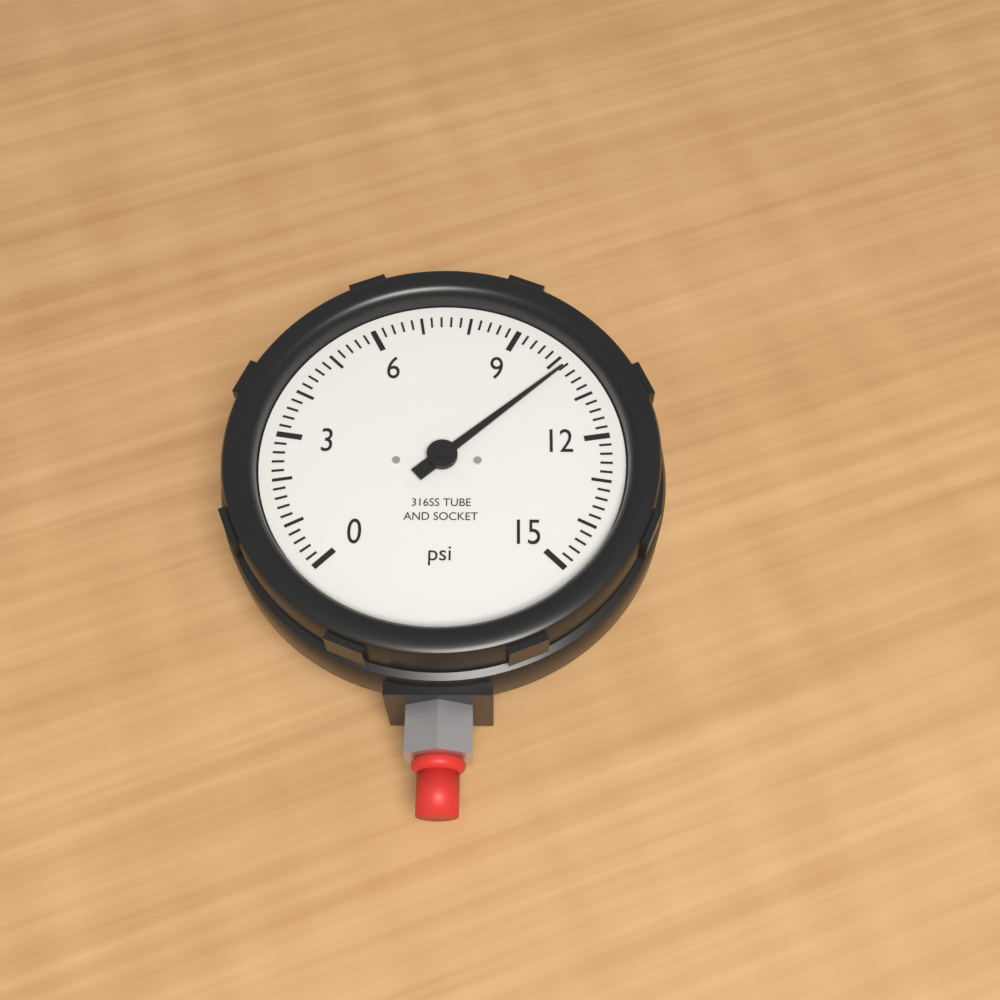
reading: 10.2 psi
